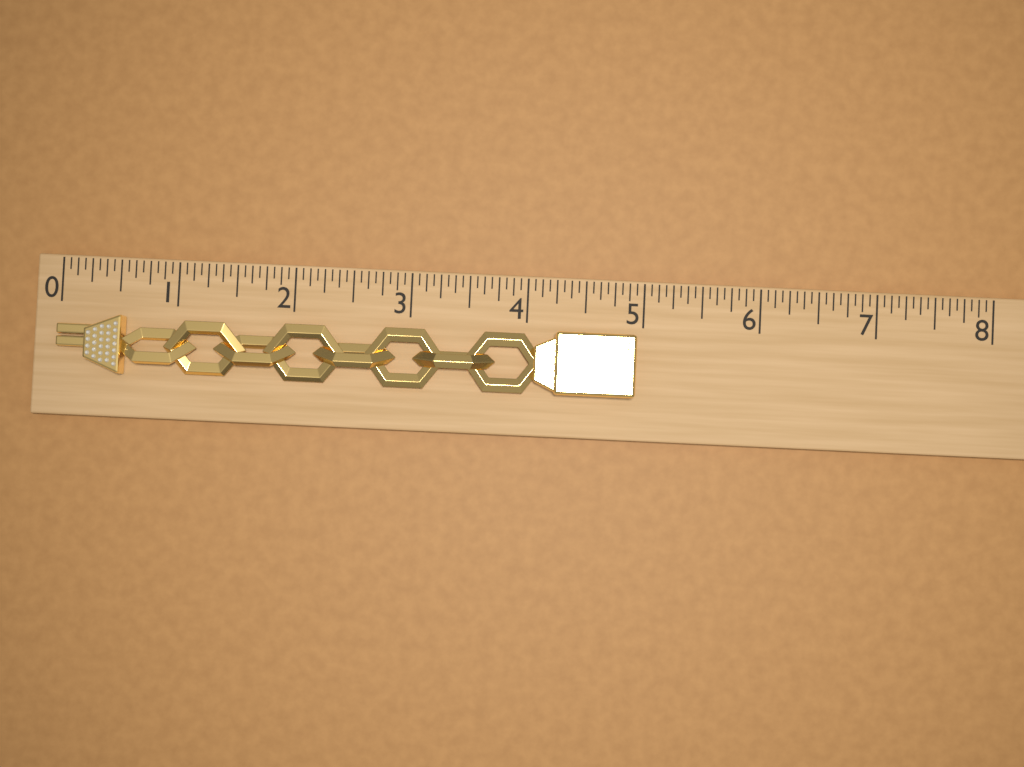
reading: 4.9375 (no unit)
